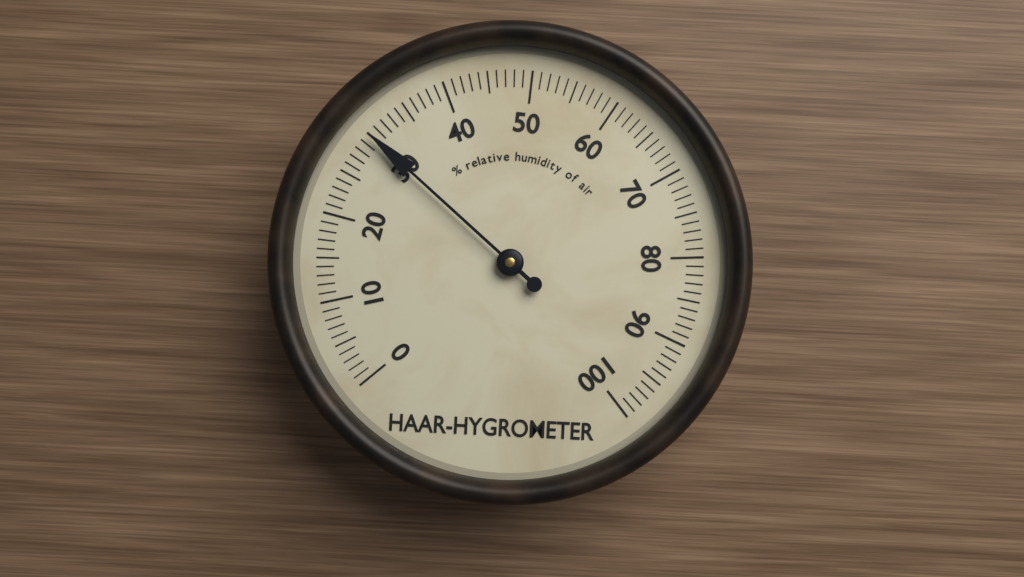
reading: 30 %
